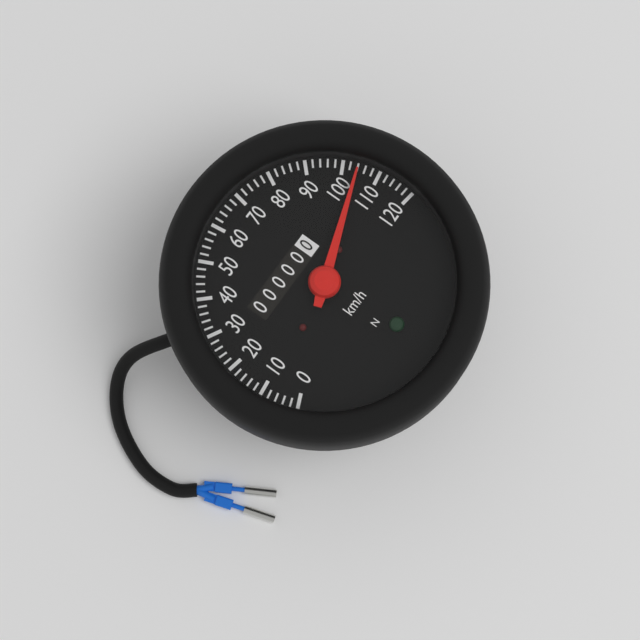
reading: 104 km/h
